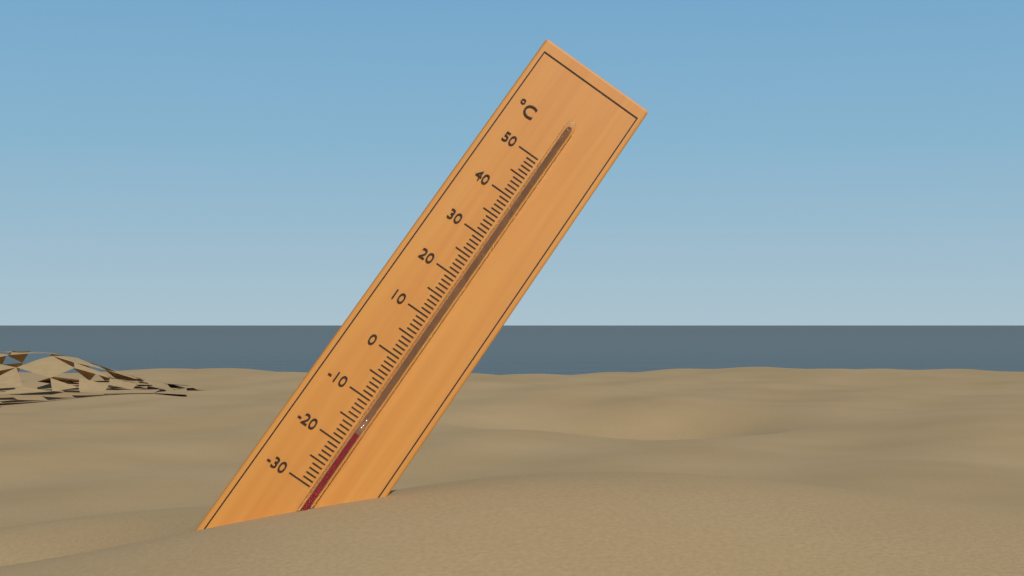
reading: -17 °C
